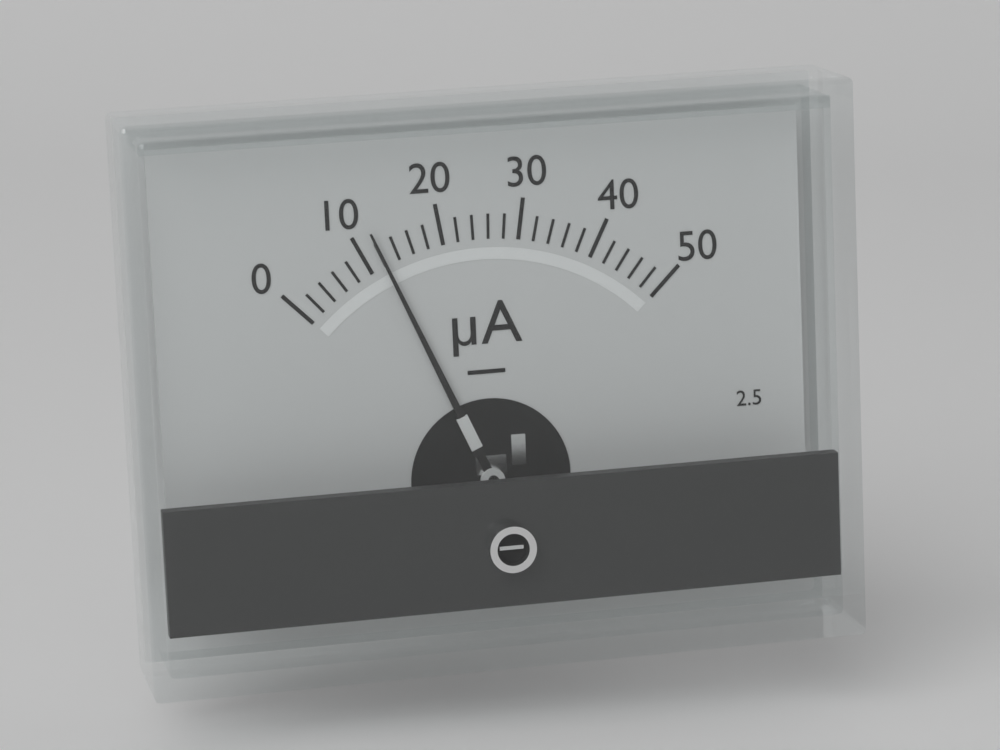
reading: 12 µA
